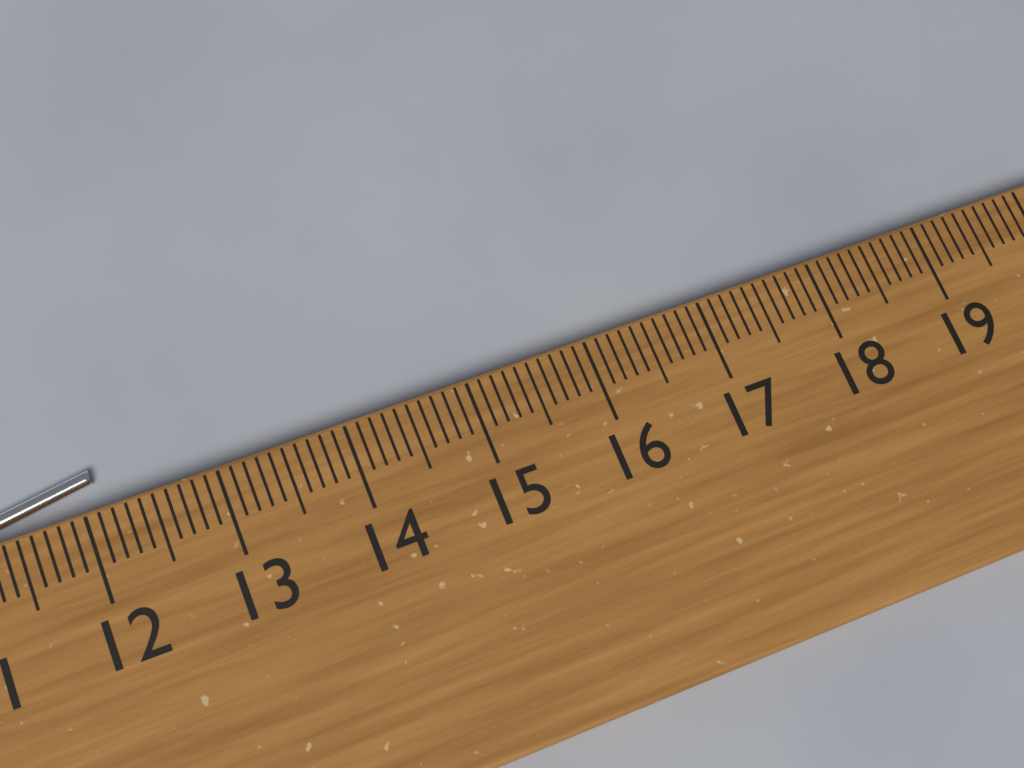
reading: 12.1 cm
